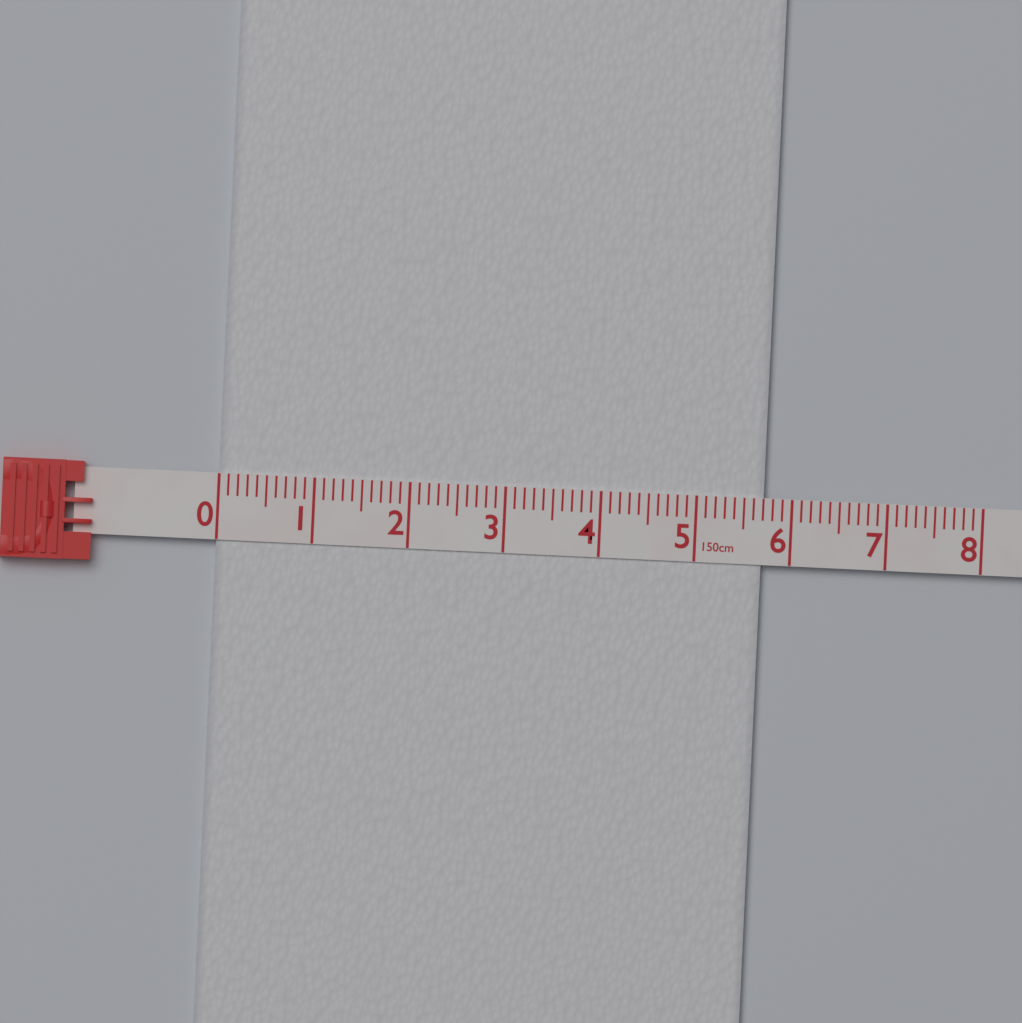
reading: 5.7 cm
